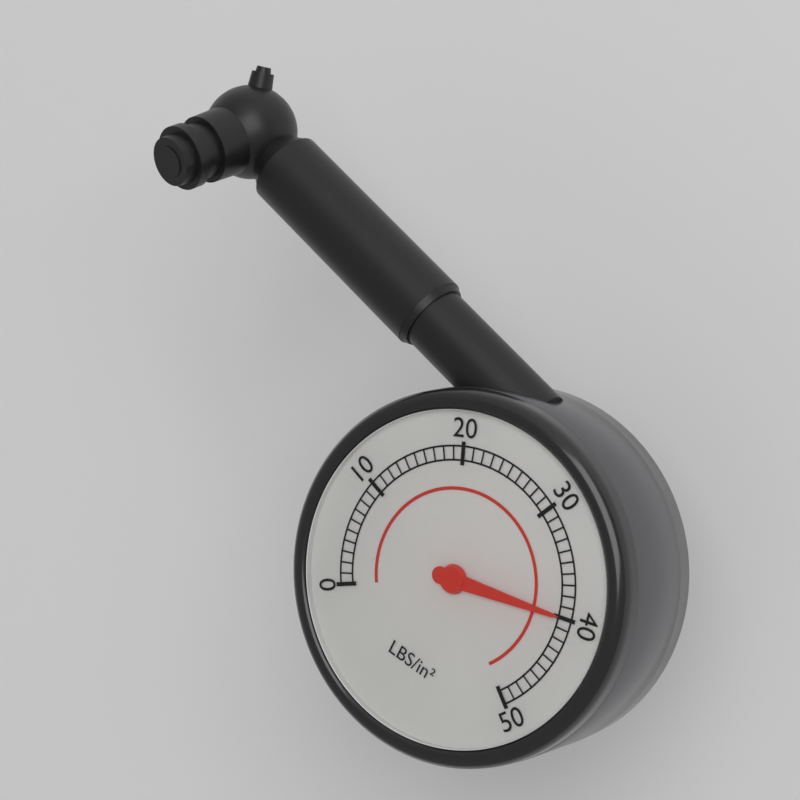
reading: 40 psi
